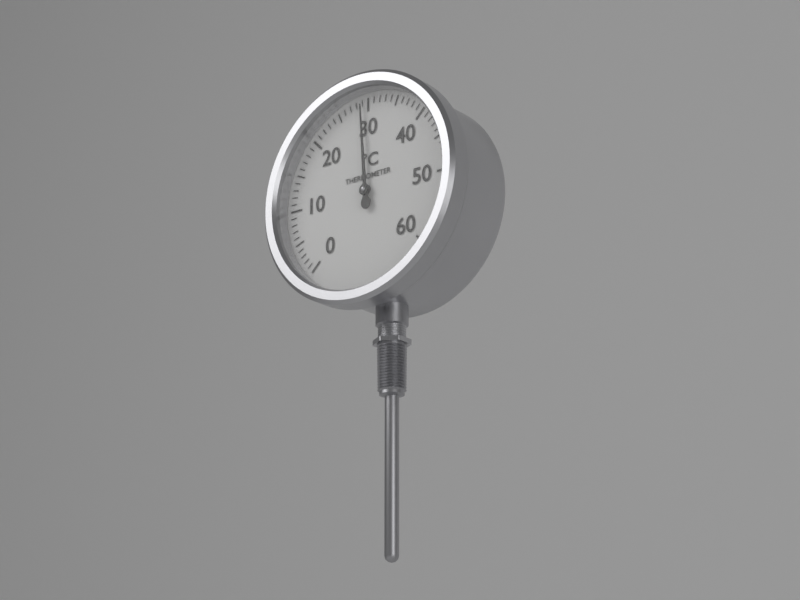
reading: 29 °C
